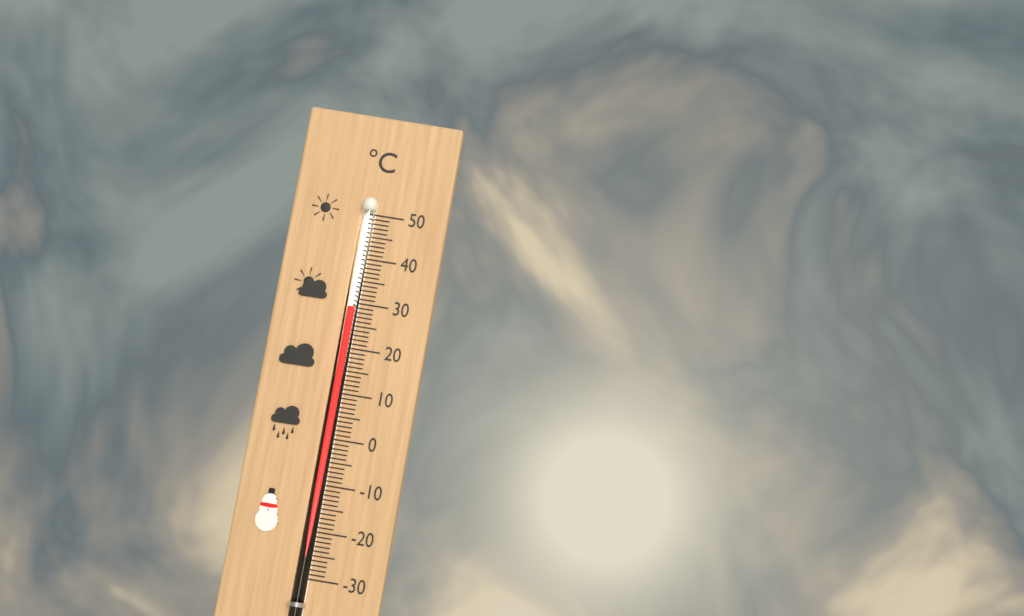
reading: 29 °C
